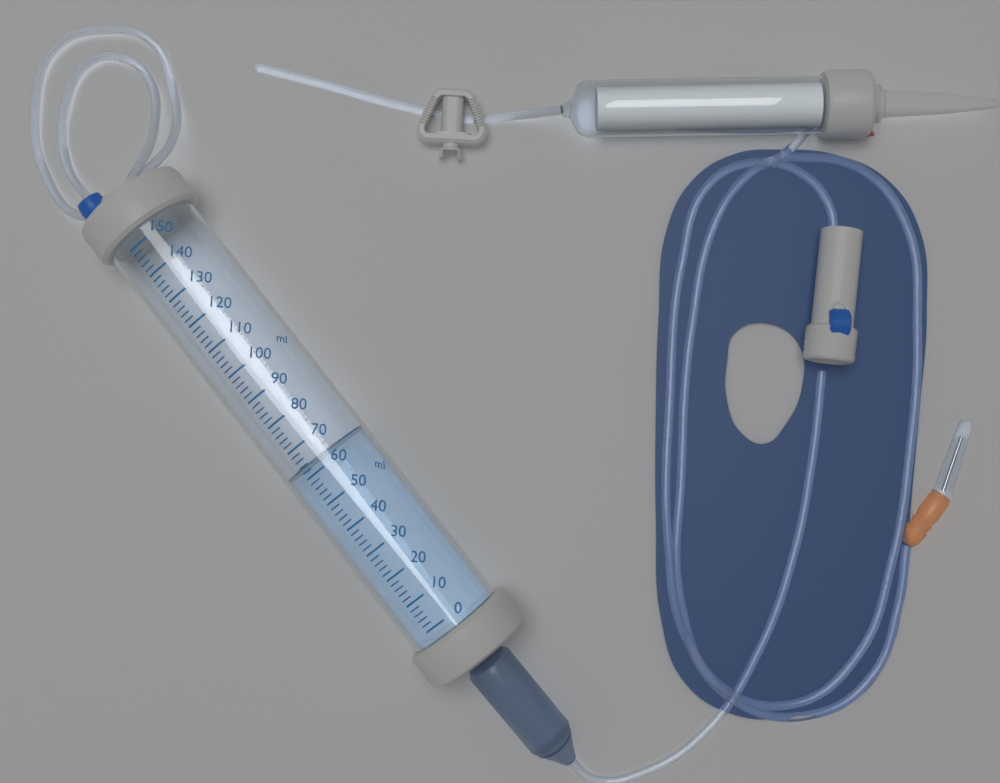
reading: 64 ml
